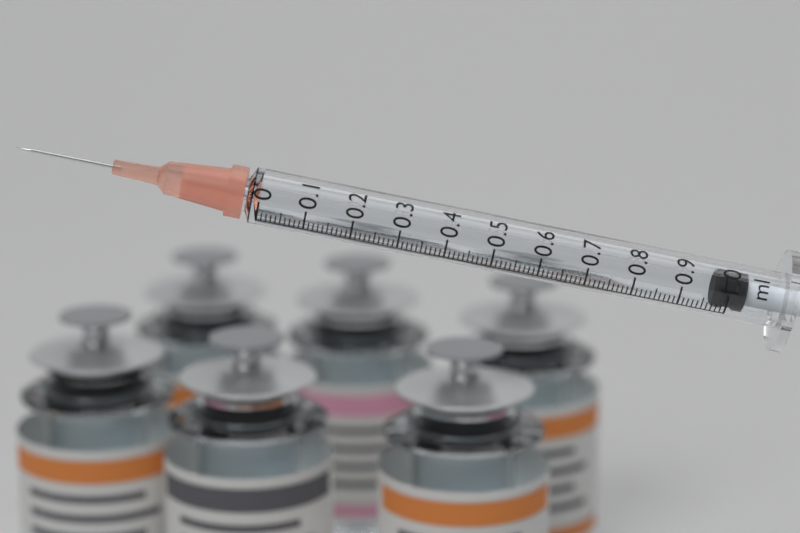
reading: 0.97 ml
